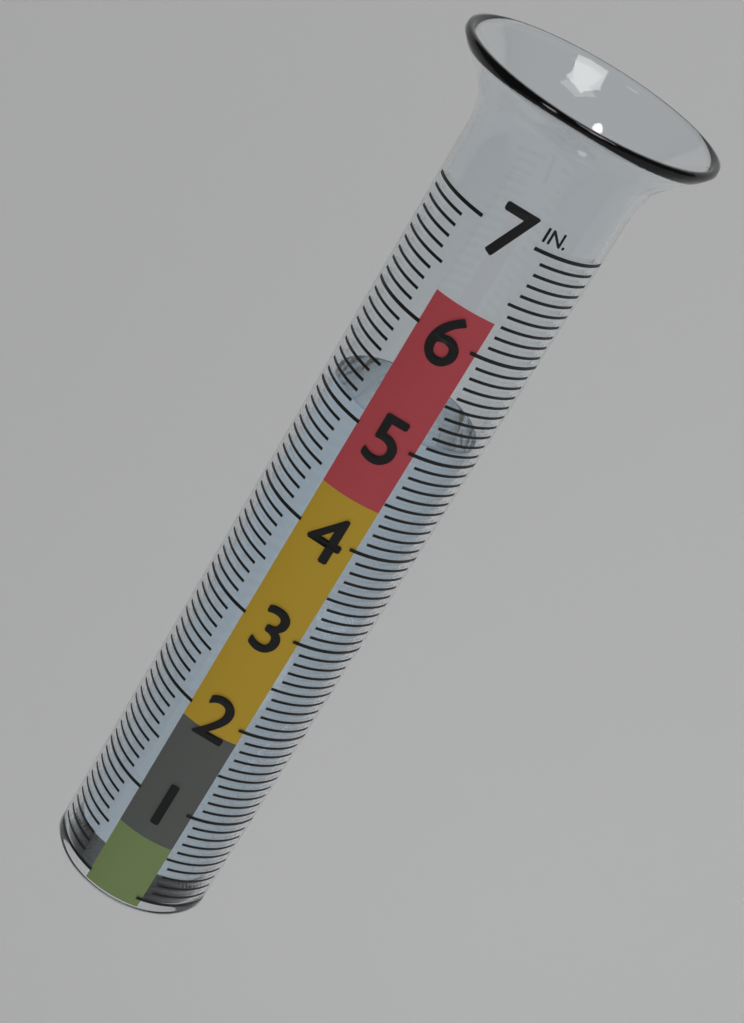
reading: 5.1 in
